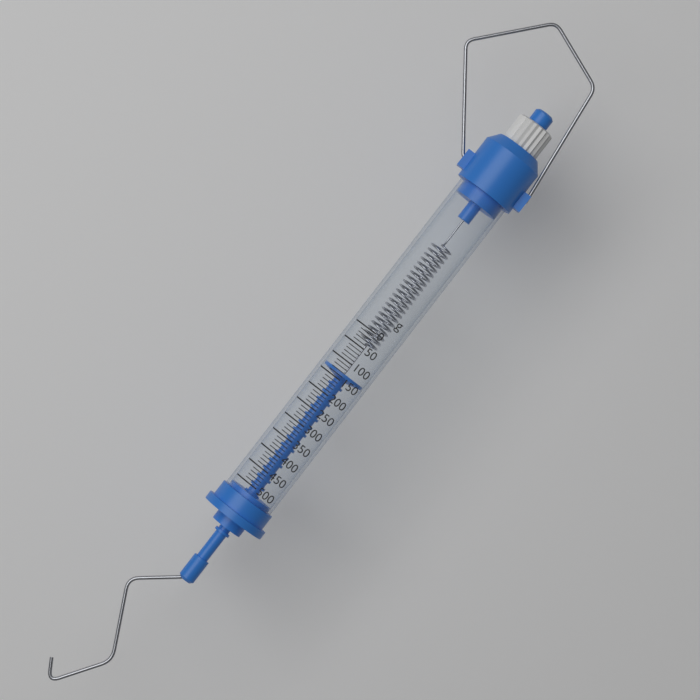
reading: 130 g
